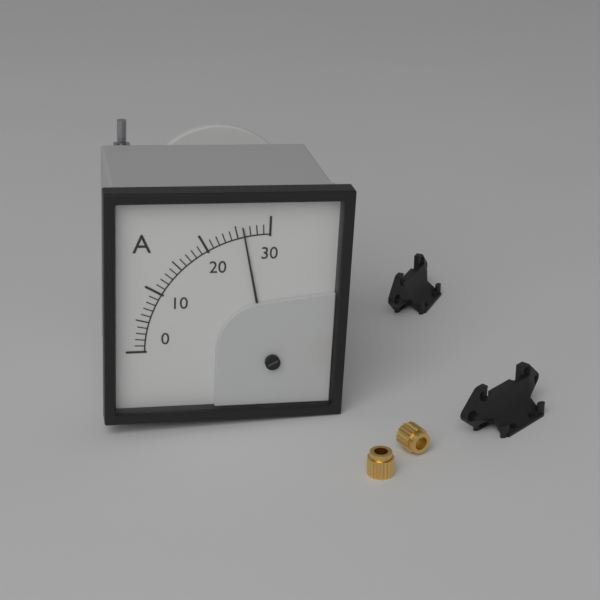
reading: 26 A
